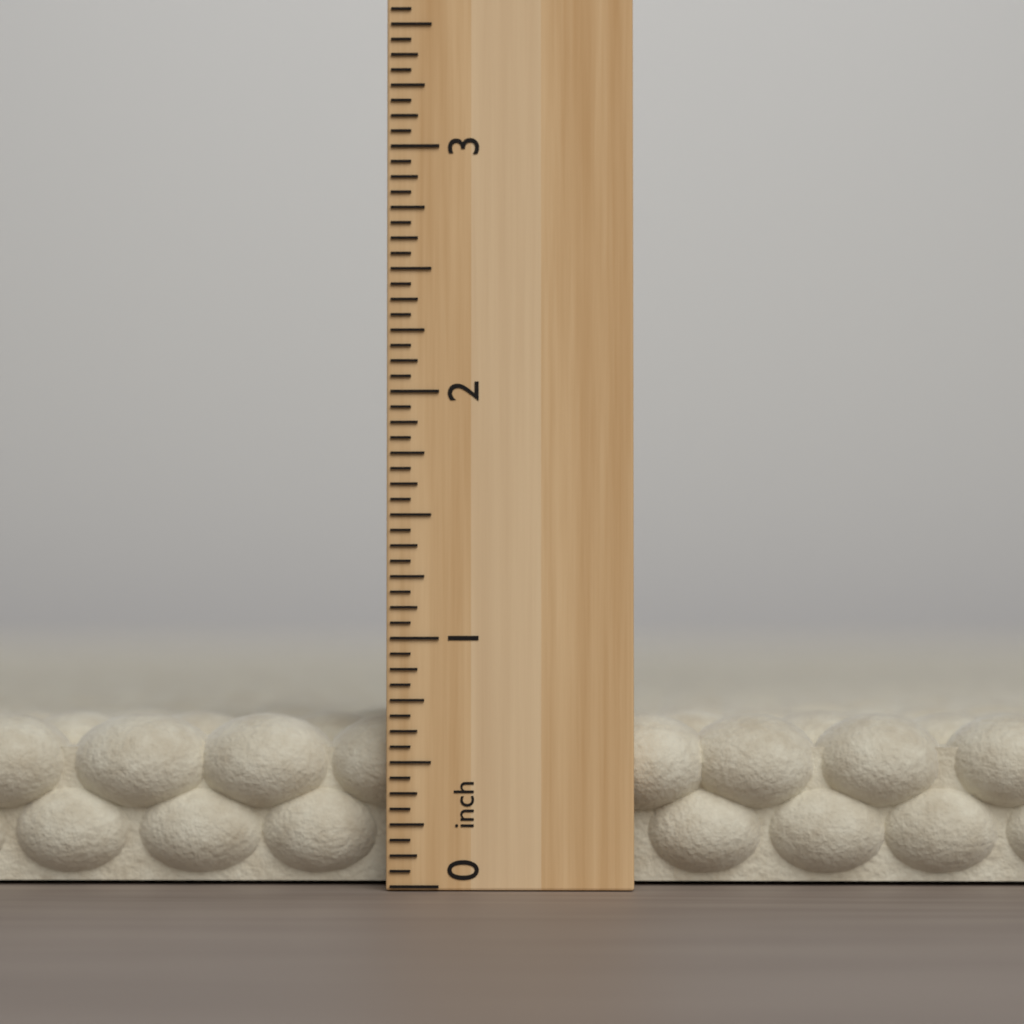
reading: 0.6875 inch
